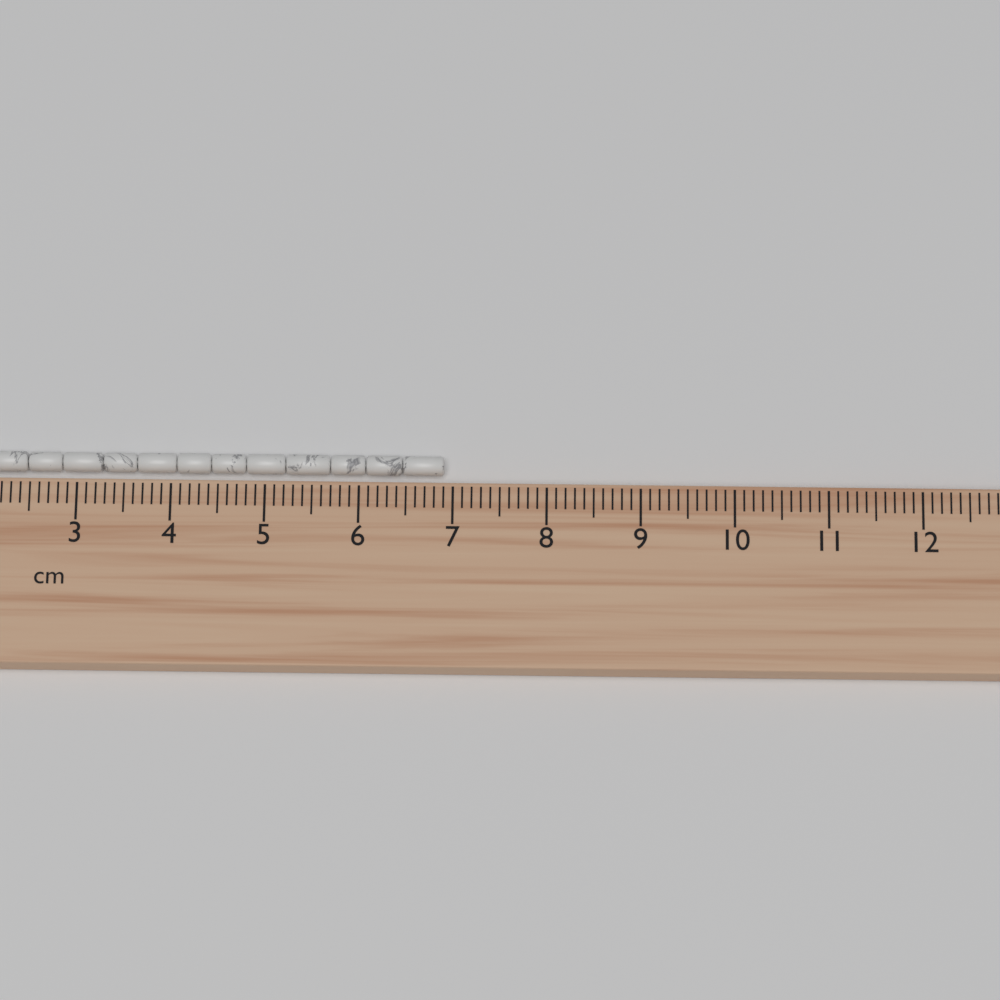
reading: 6.9 cm
